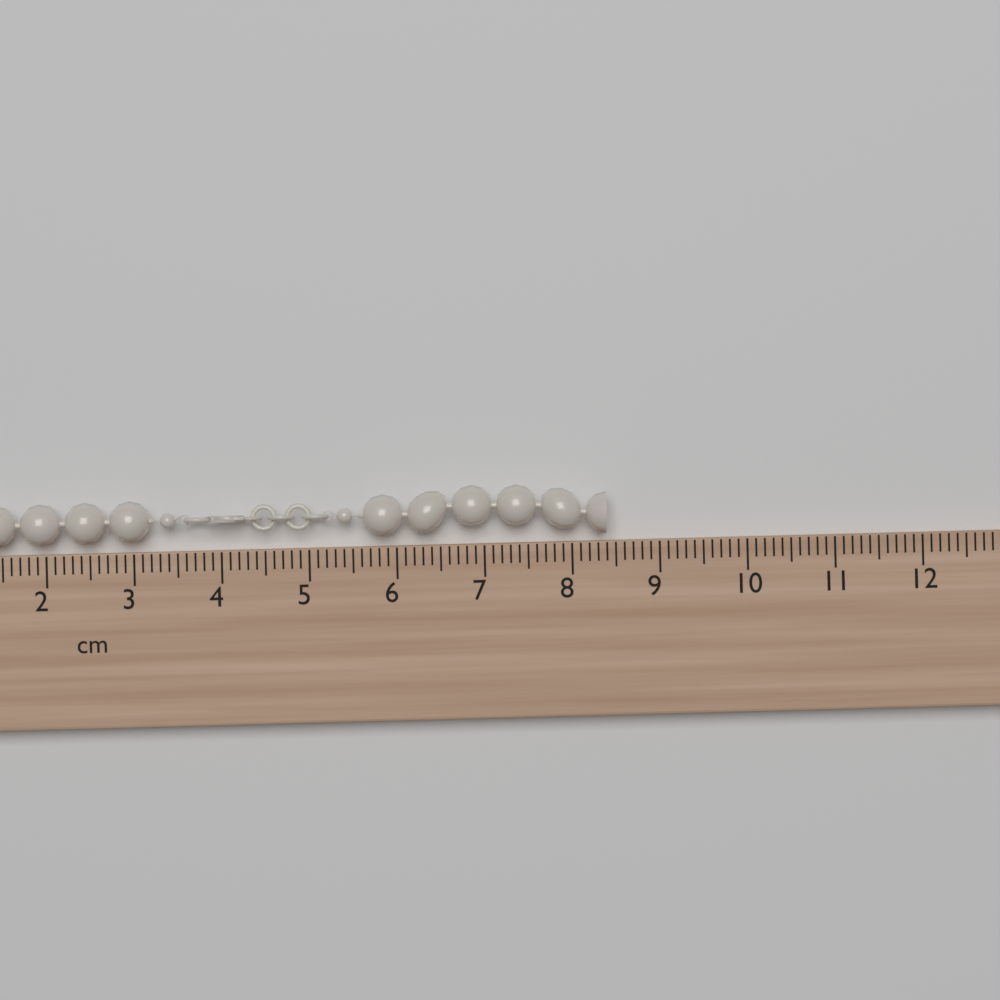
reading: 8.4 cm
